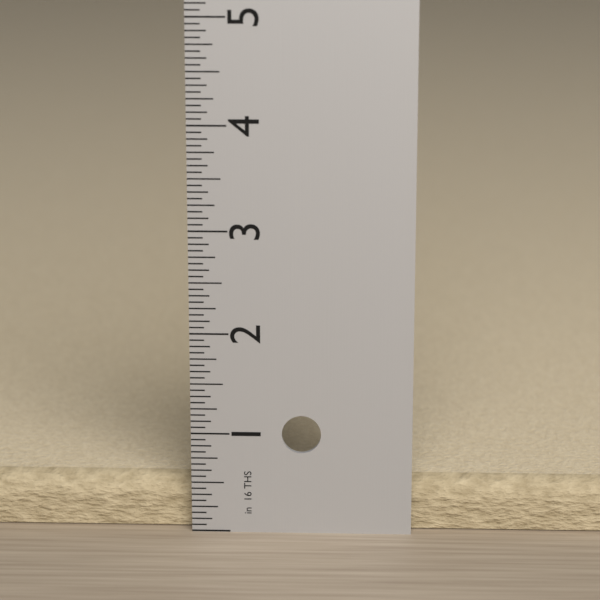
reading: 0.5000 in
